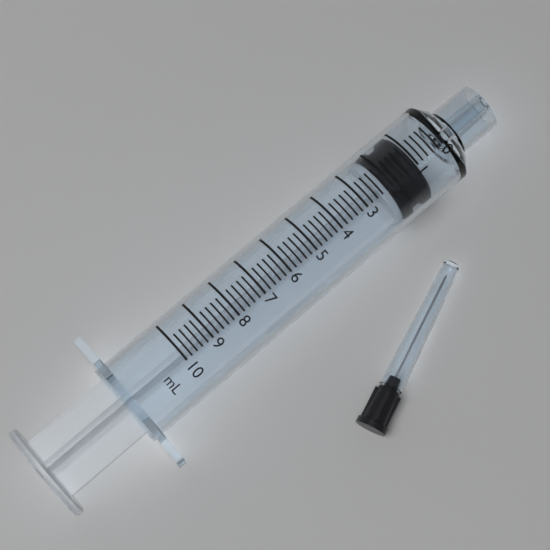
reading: 1.0 ml
